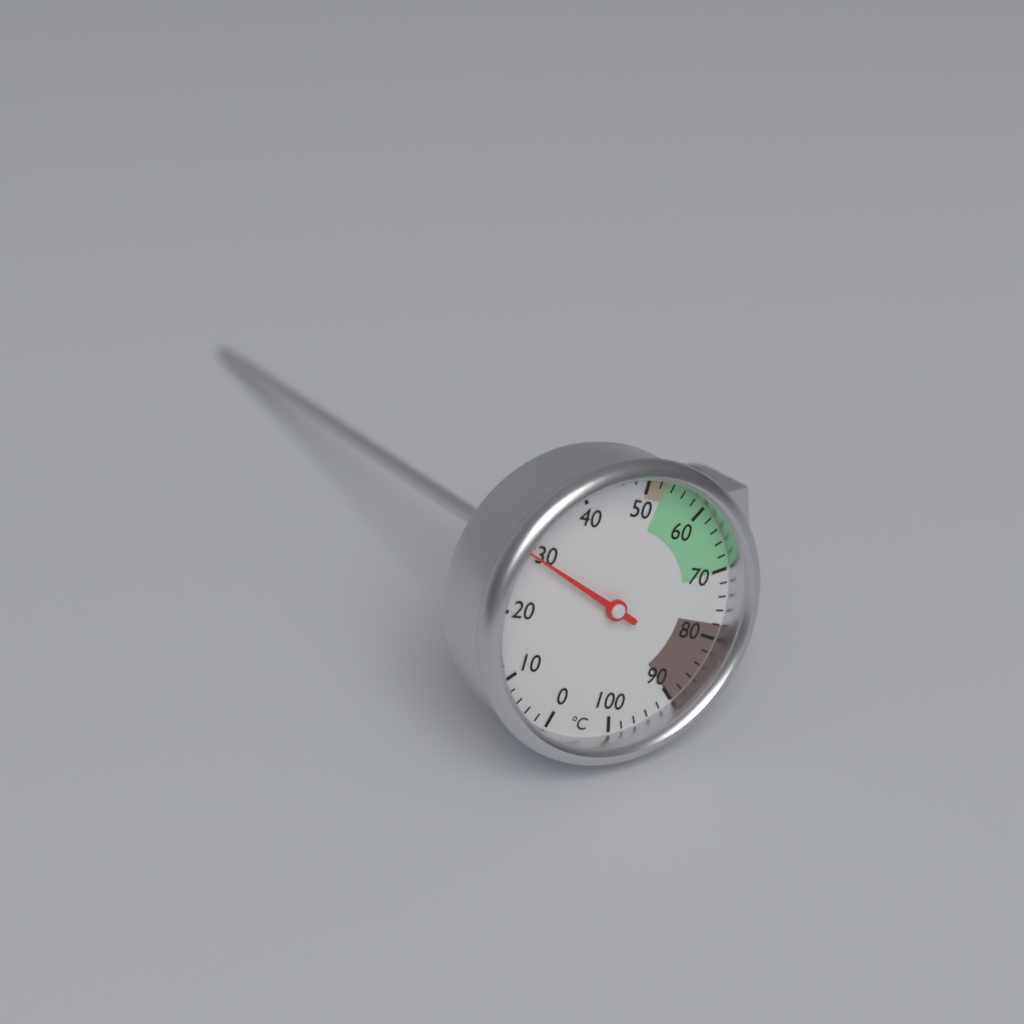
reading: 29 °C
